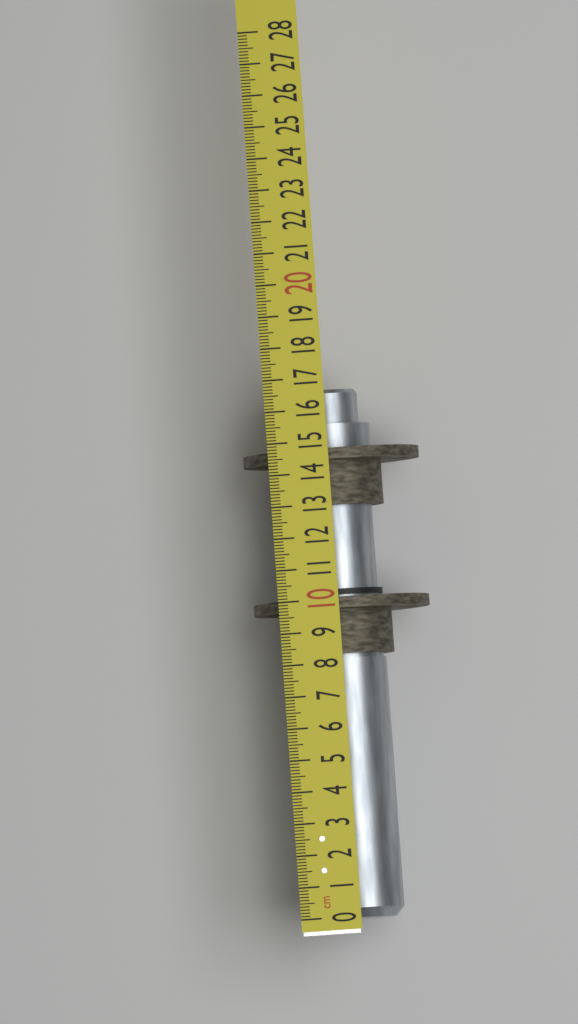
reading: 16.7 cm
